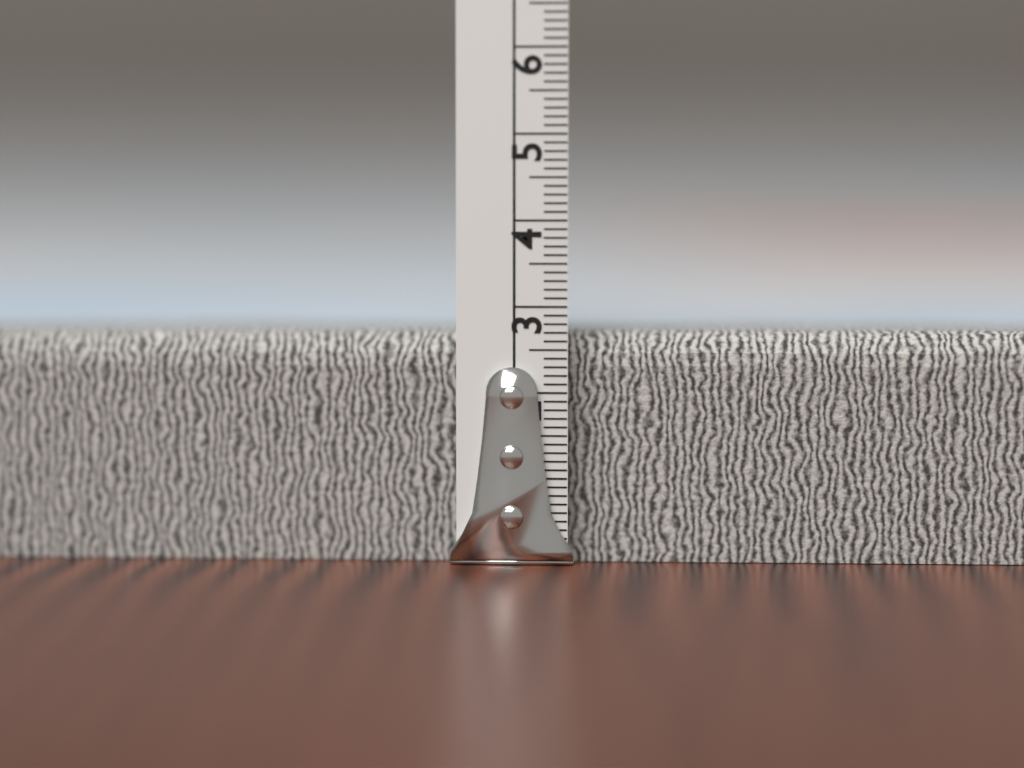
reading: 2.7 cm
